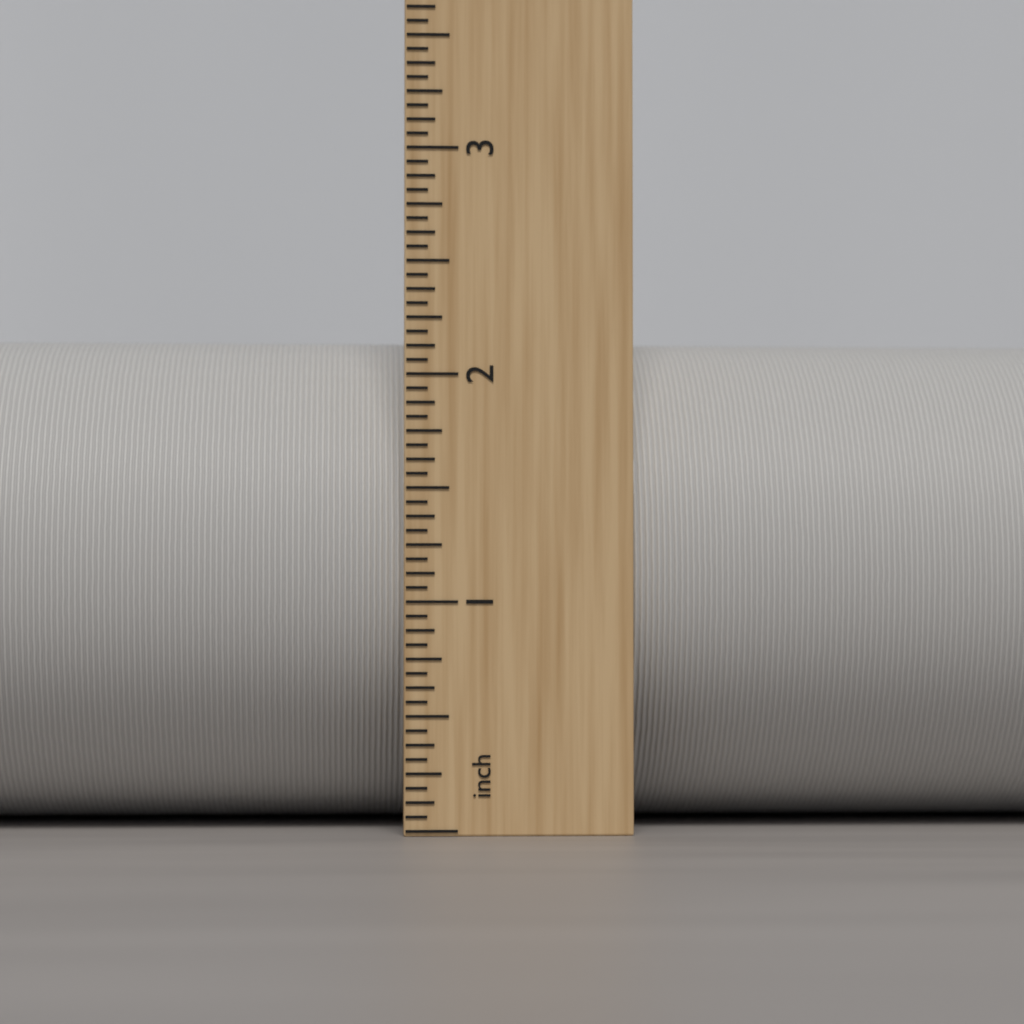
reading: 2.2500 inch
